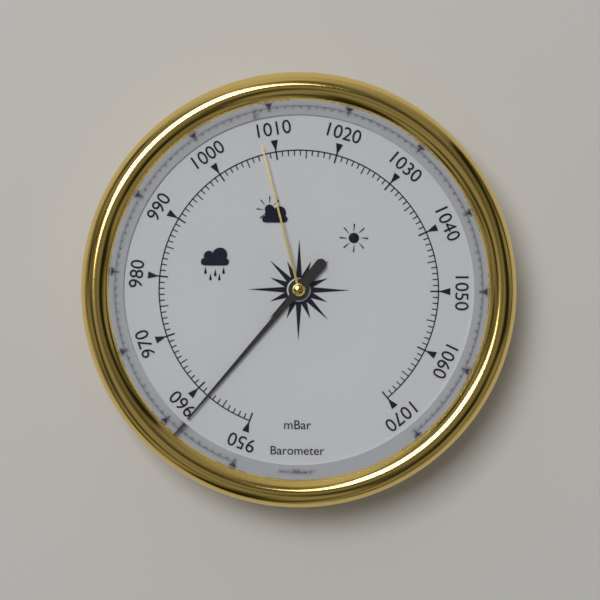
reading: 958 mbar
